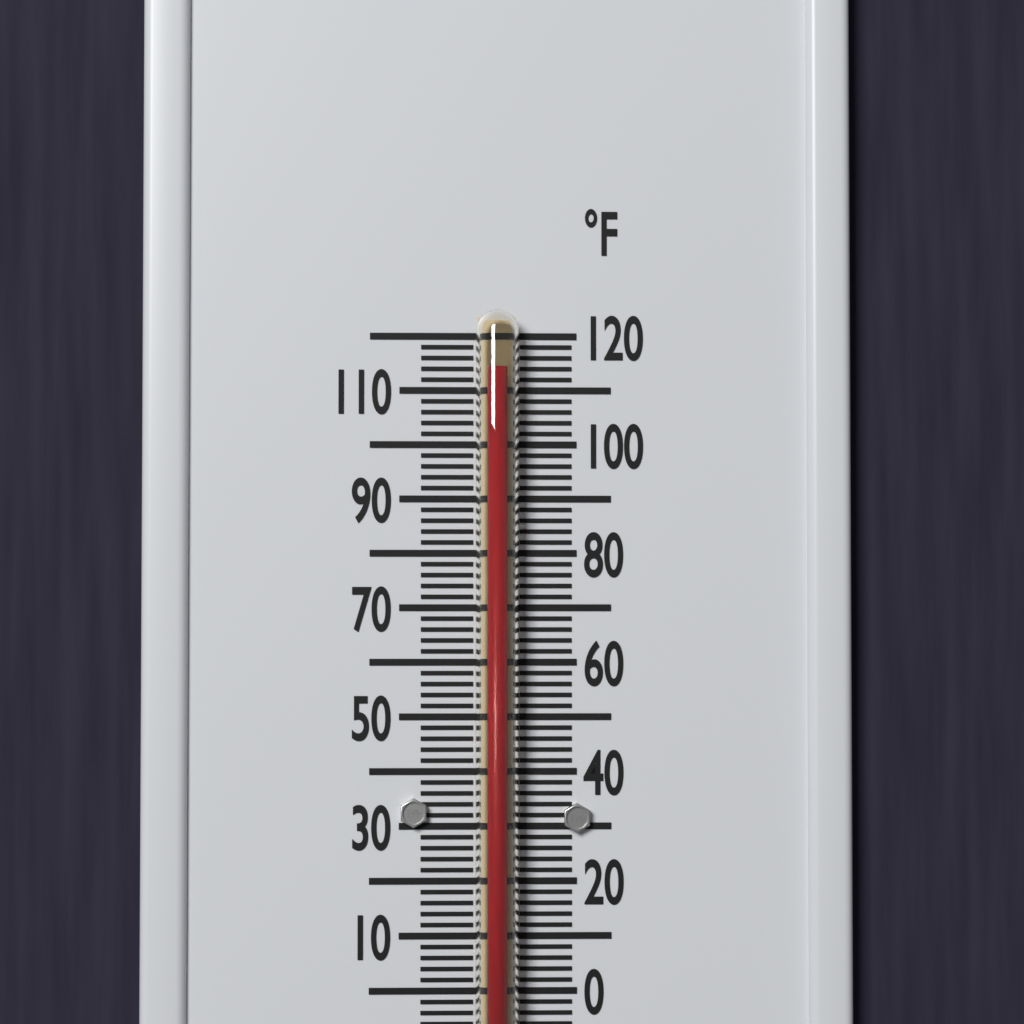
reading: 114 °F
